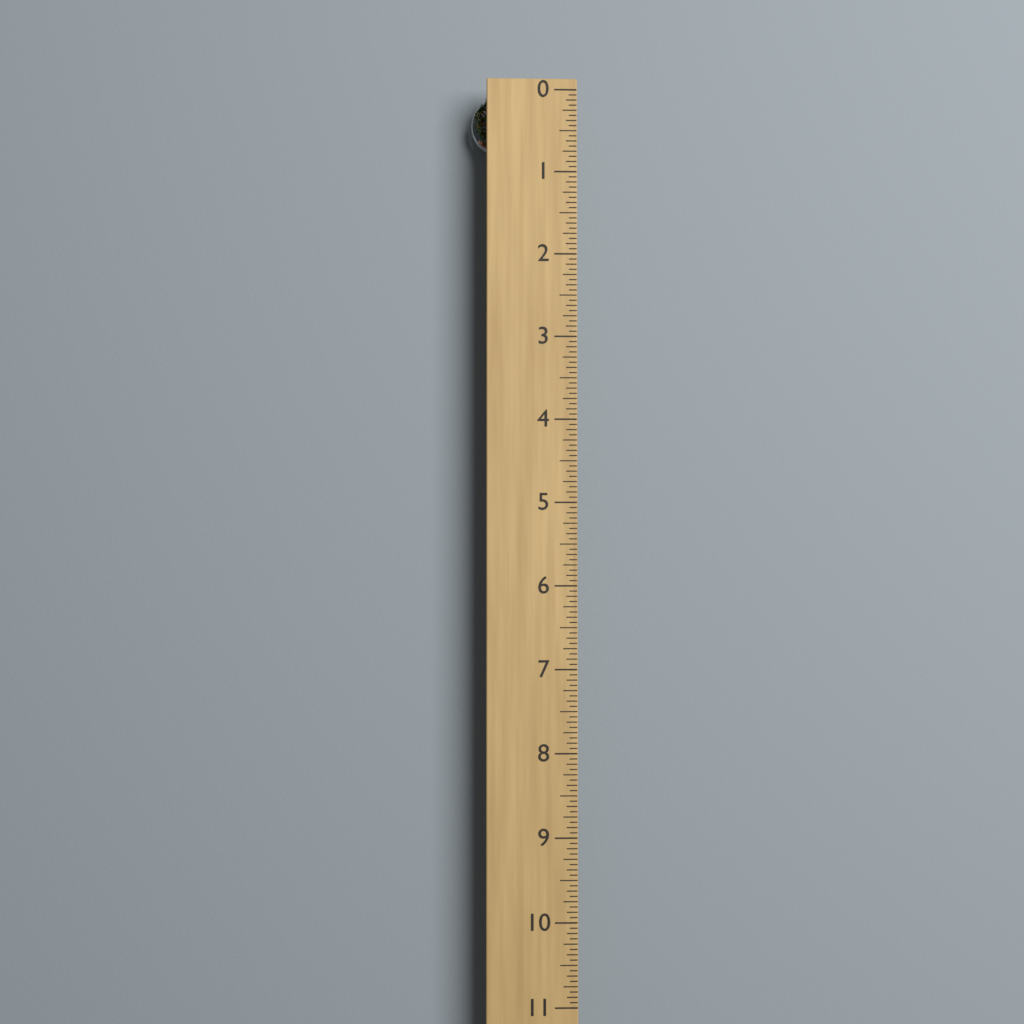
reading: 0.6875 (no unit)
